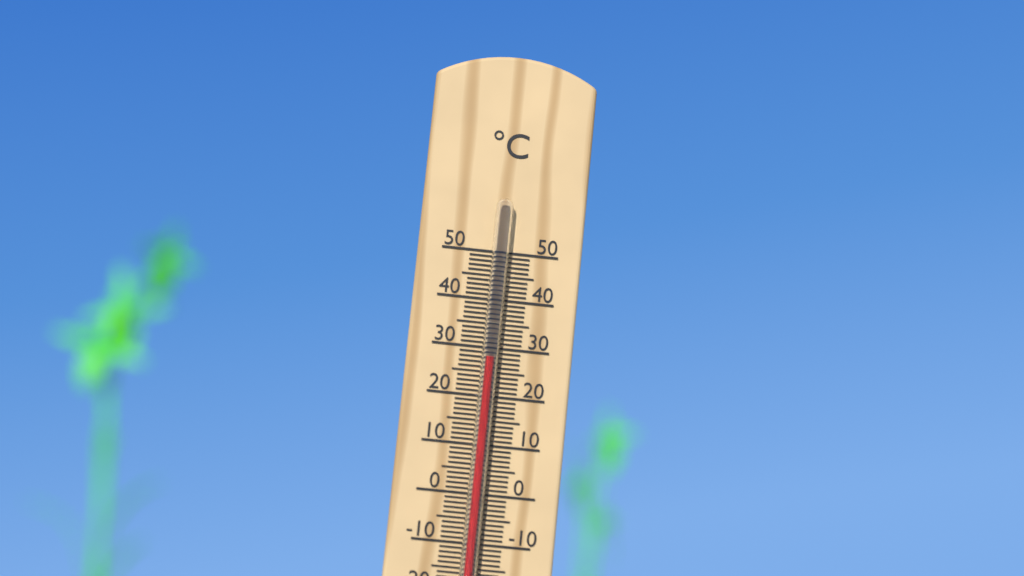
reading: 28 °C
